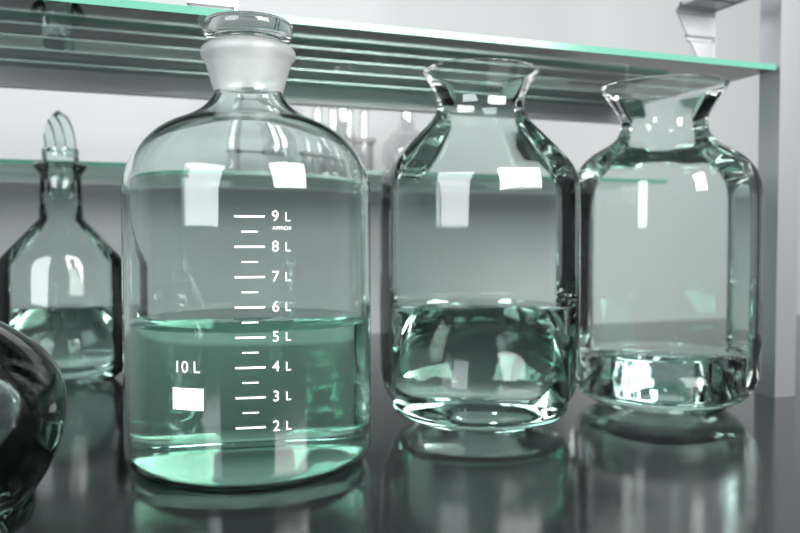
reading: 5.2 L
